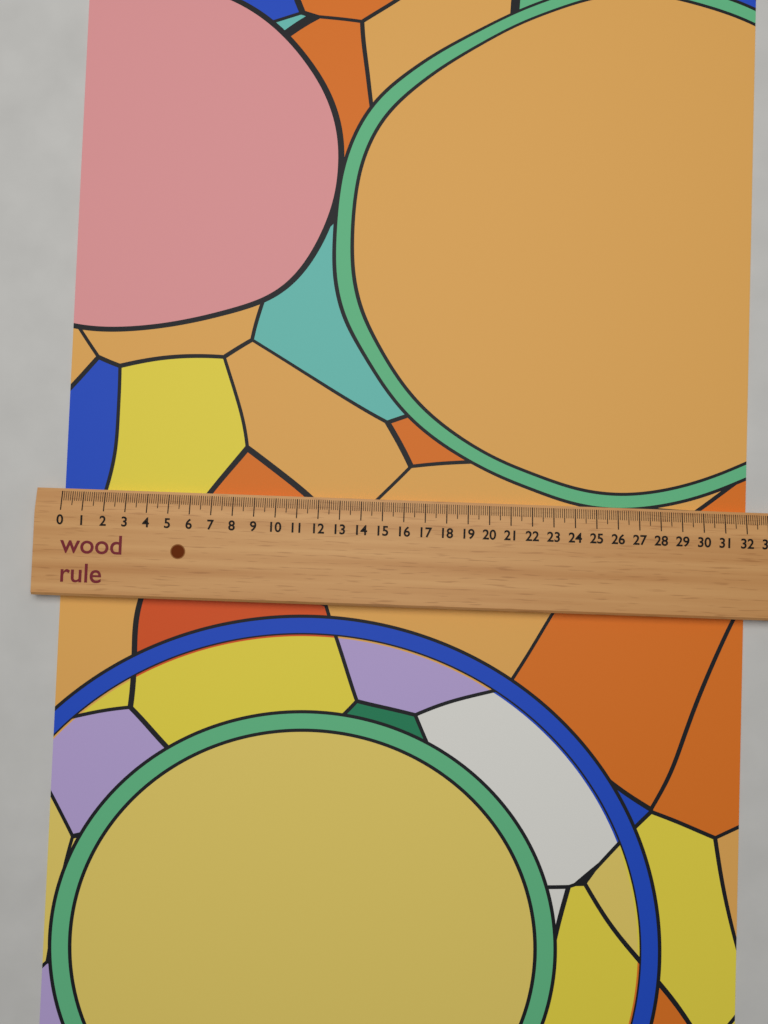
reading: 32.1 (no unit)
